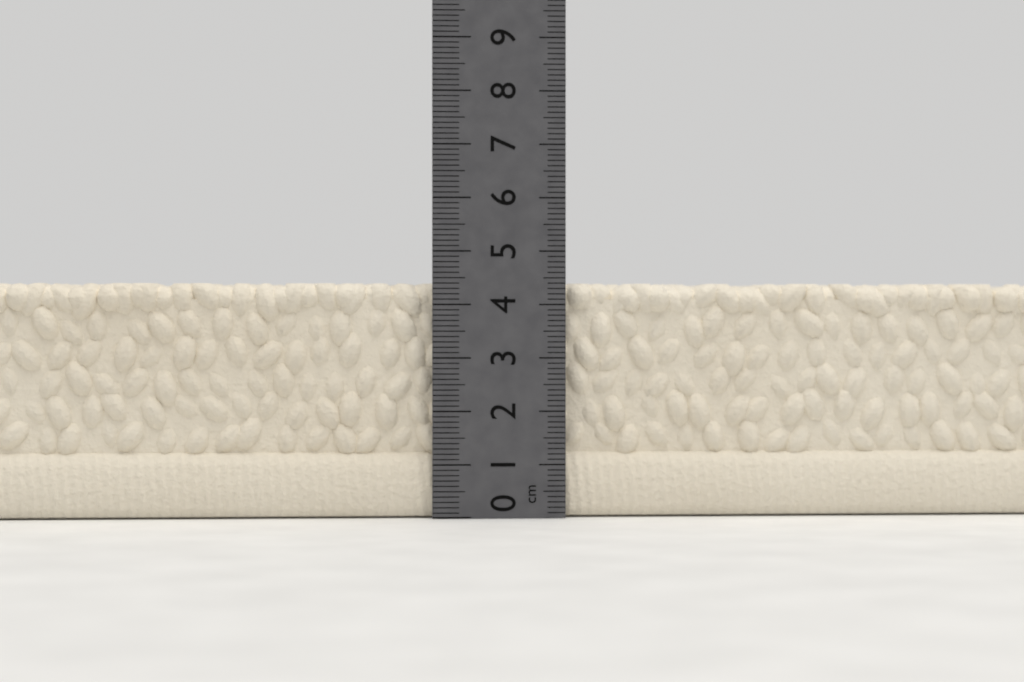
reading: 4.4 cm
